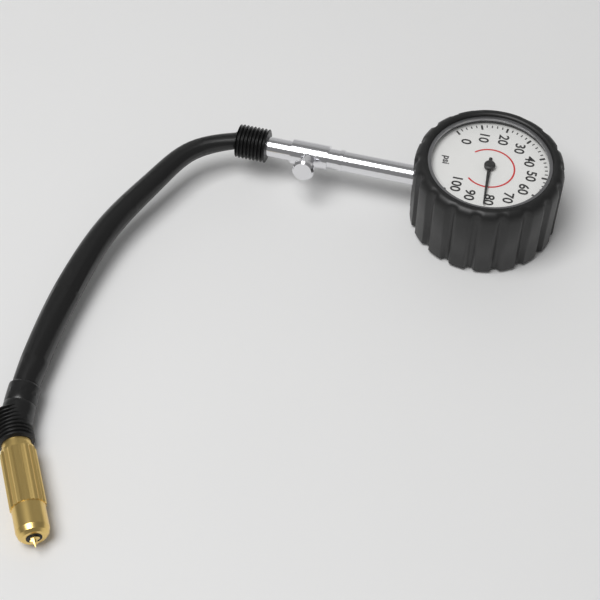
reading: 82 psi
